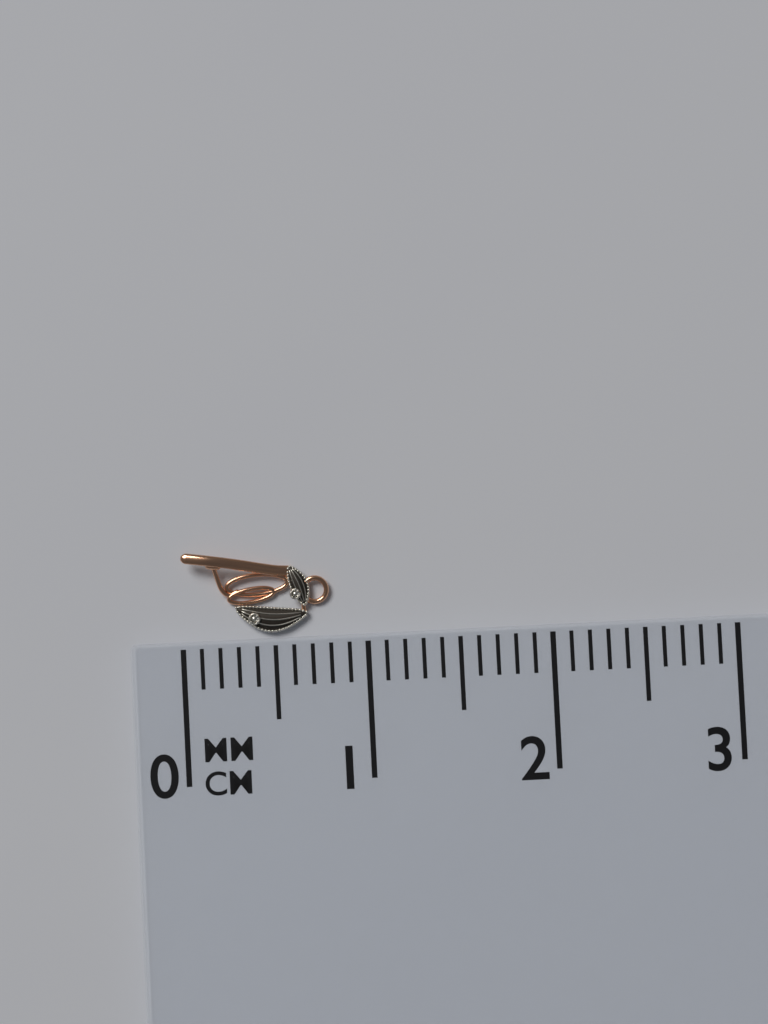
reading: 0.8 cm
